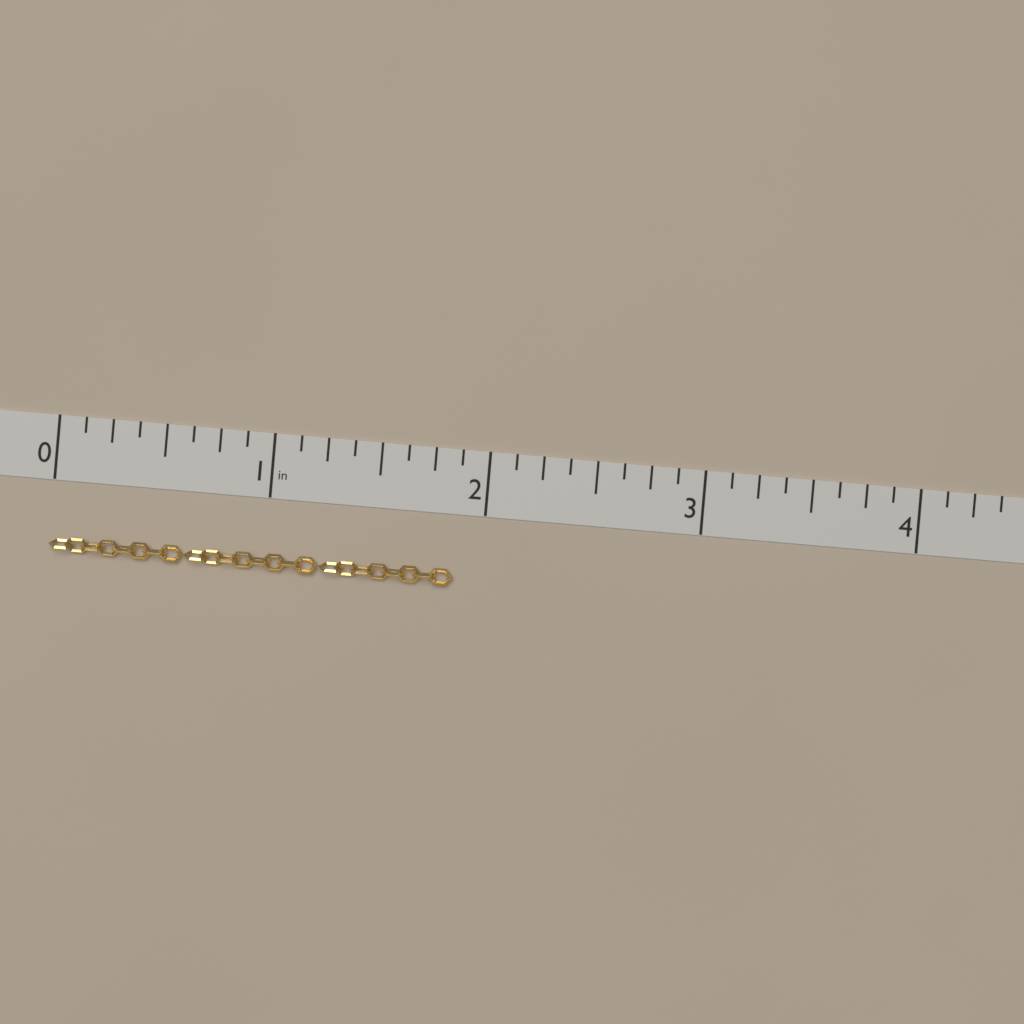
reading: 1.875 in
